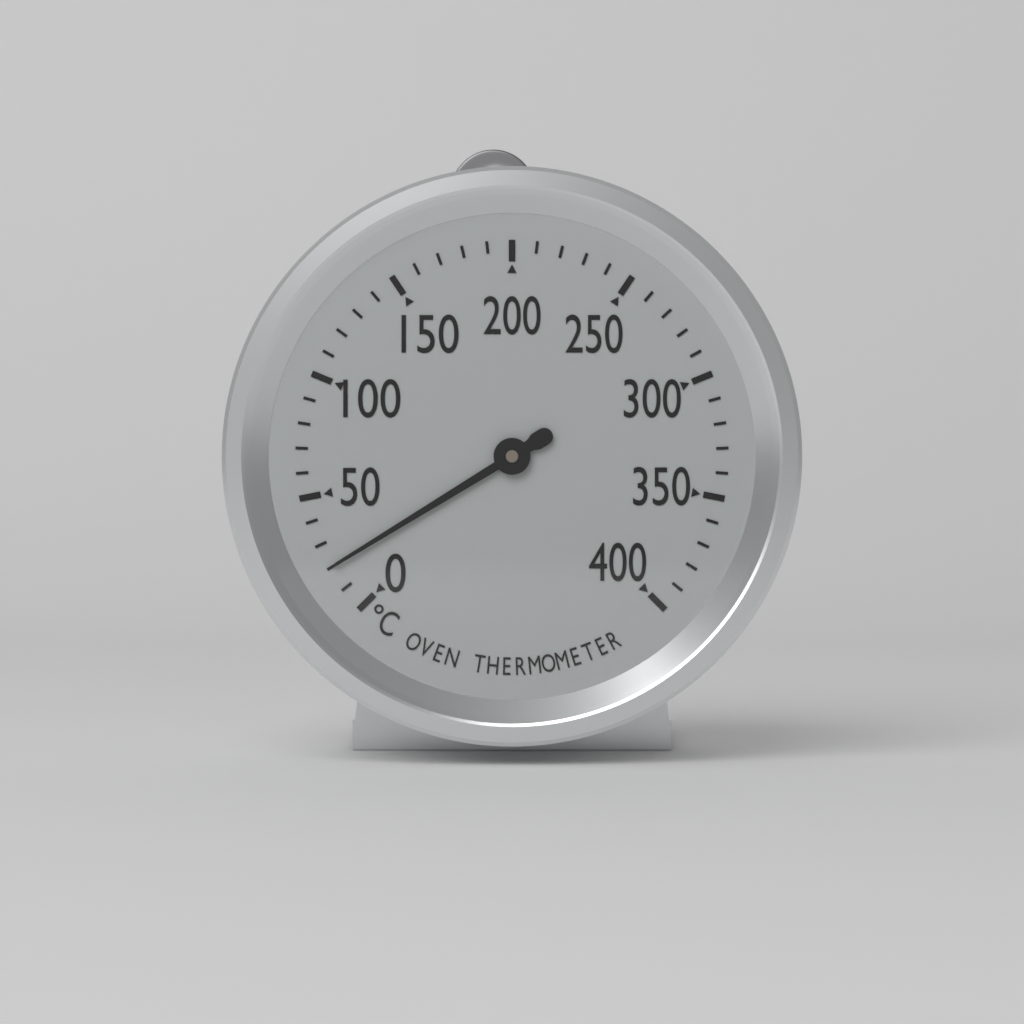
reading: 20 °C
